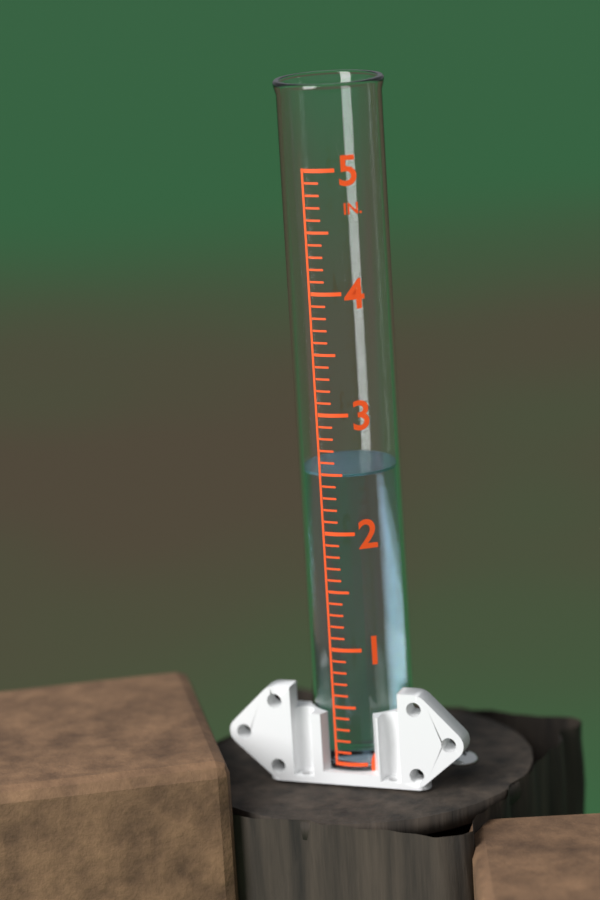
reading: 2.5 in
